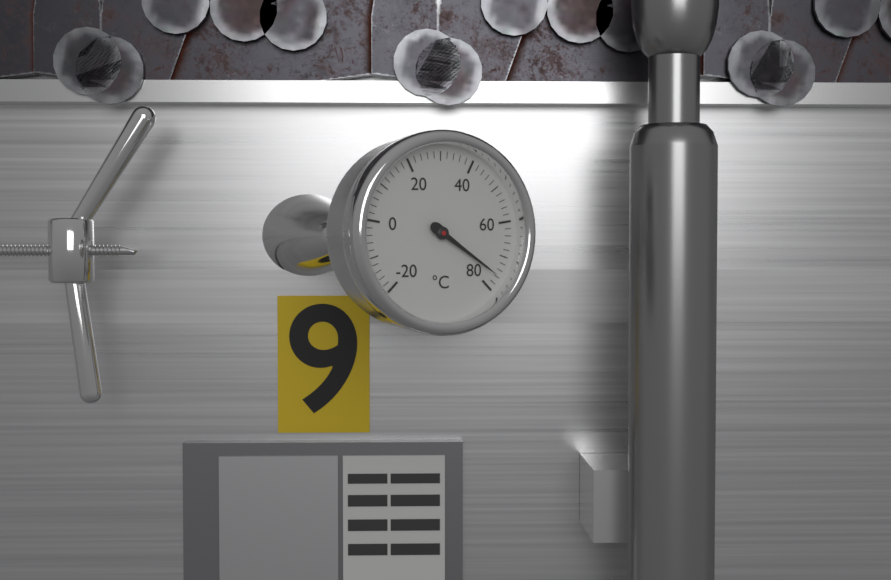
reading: 76 °C
